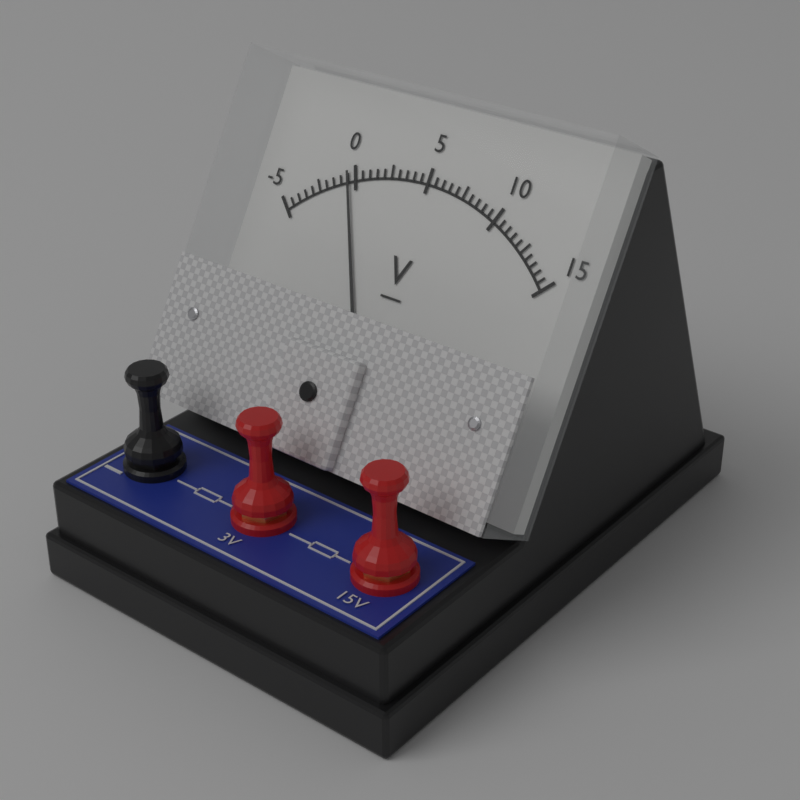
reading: -0.5 V
